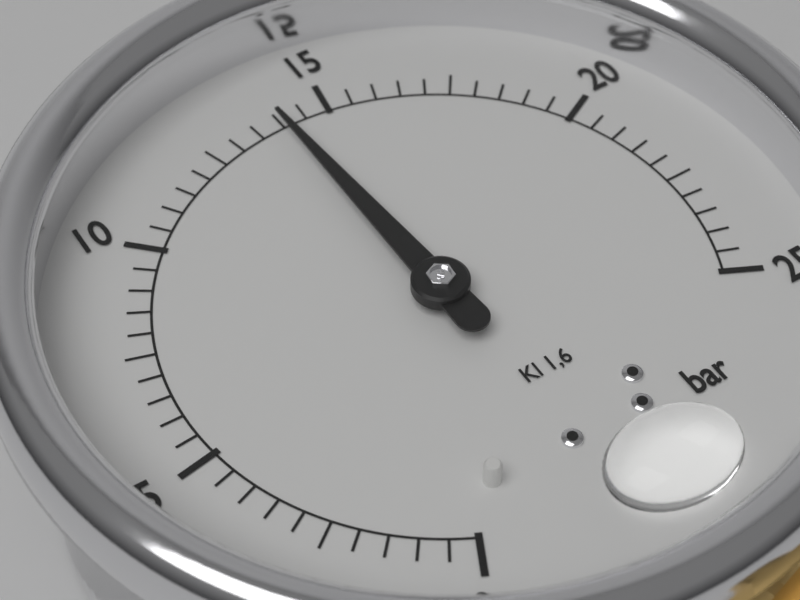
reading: 14.0 bar
